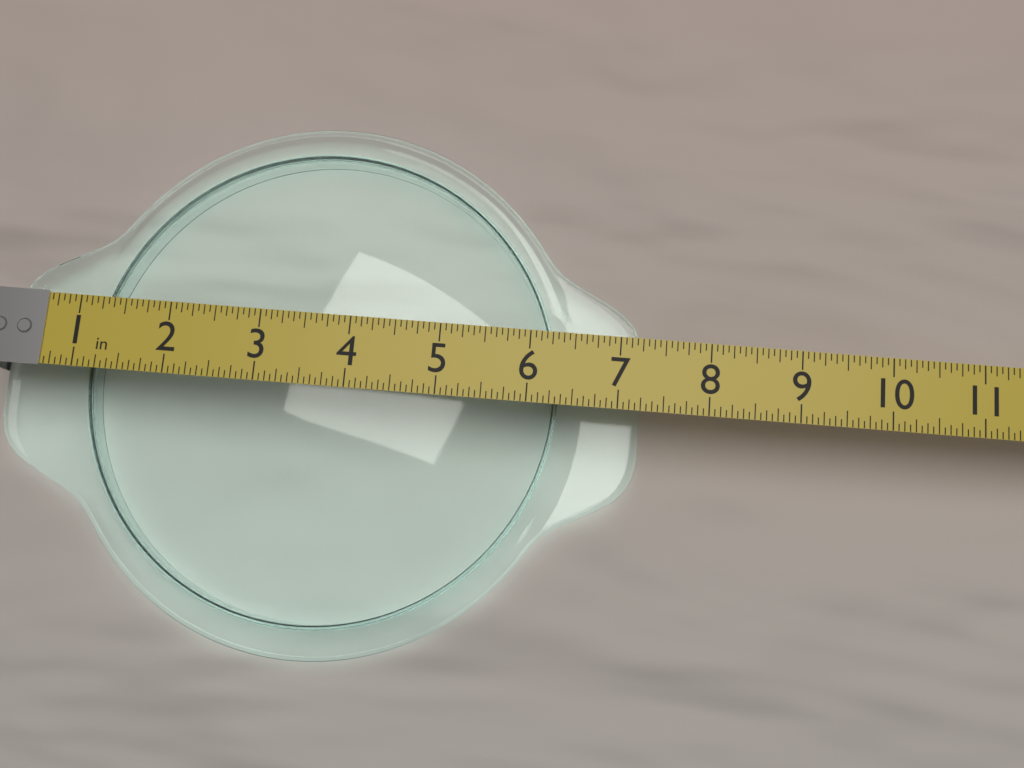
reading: 7.3125 in
